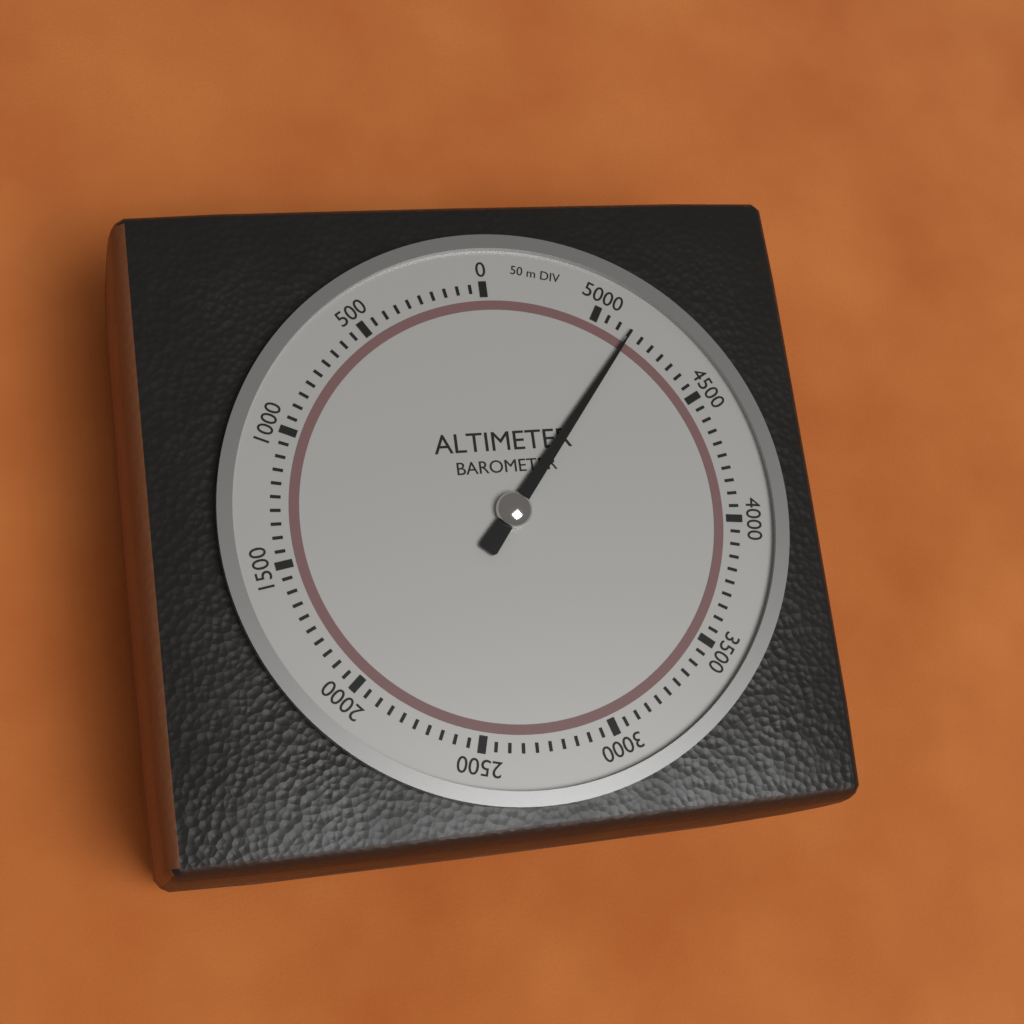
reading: 4850 m
